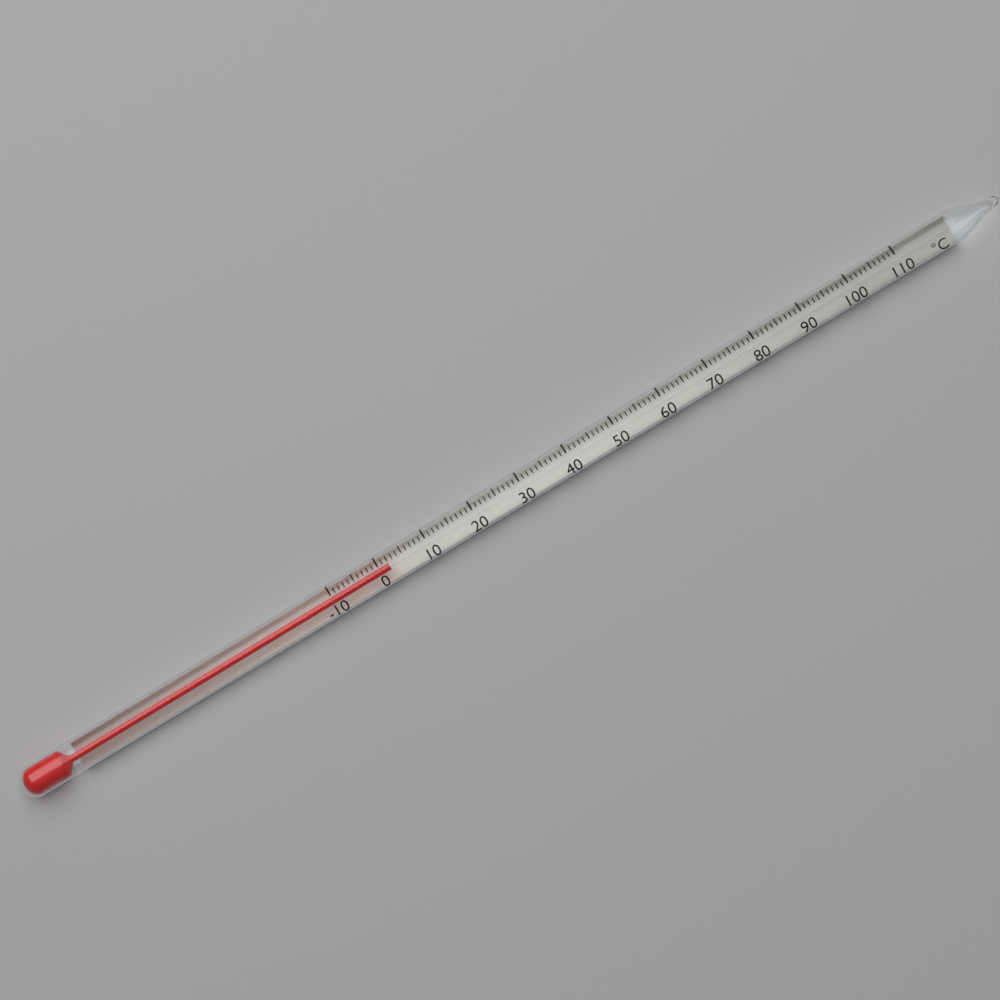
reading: 2 °C
